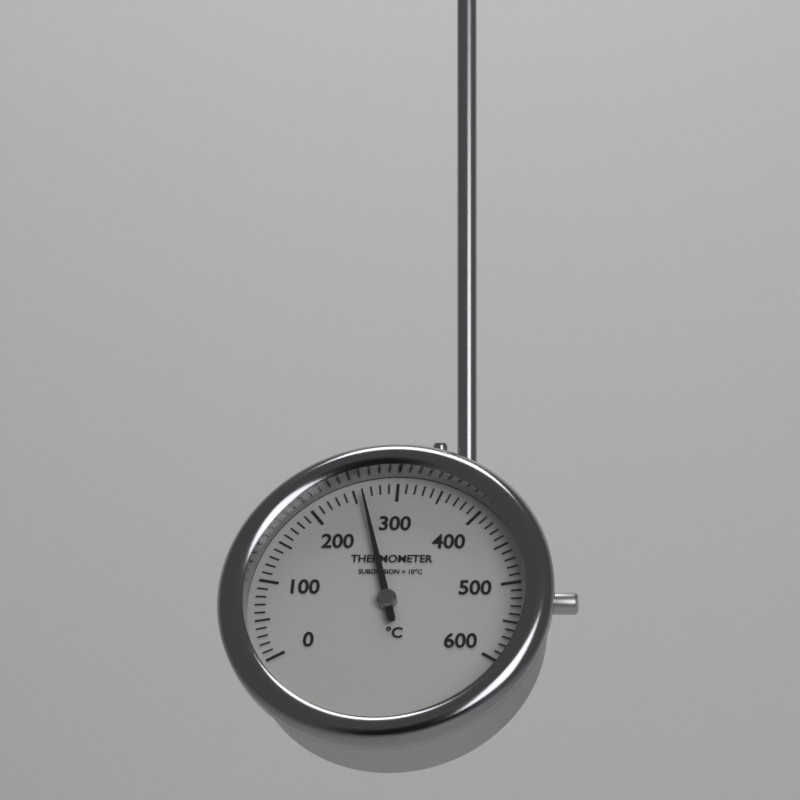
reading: 260 °C
